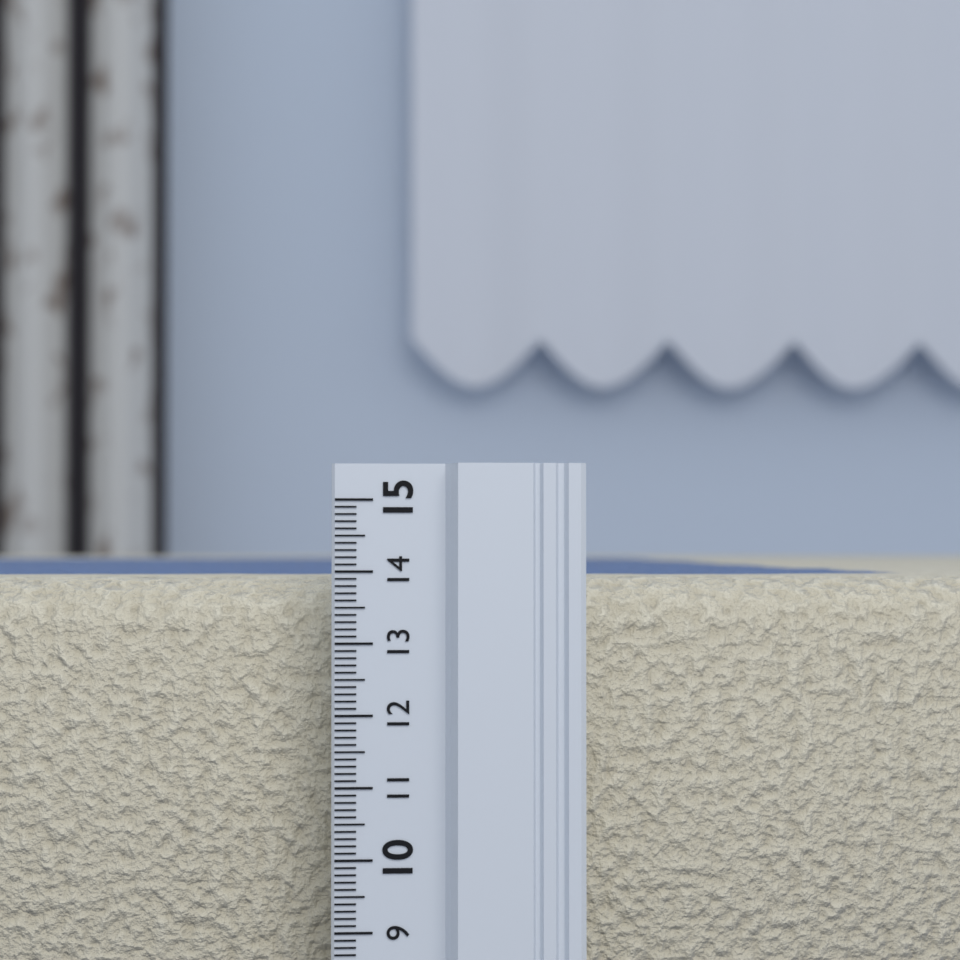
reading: 13.9 (no unit)
